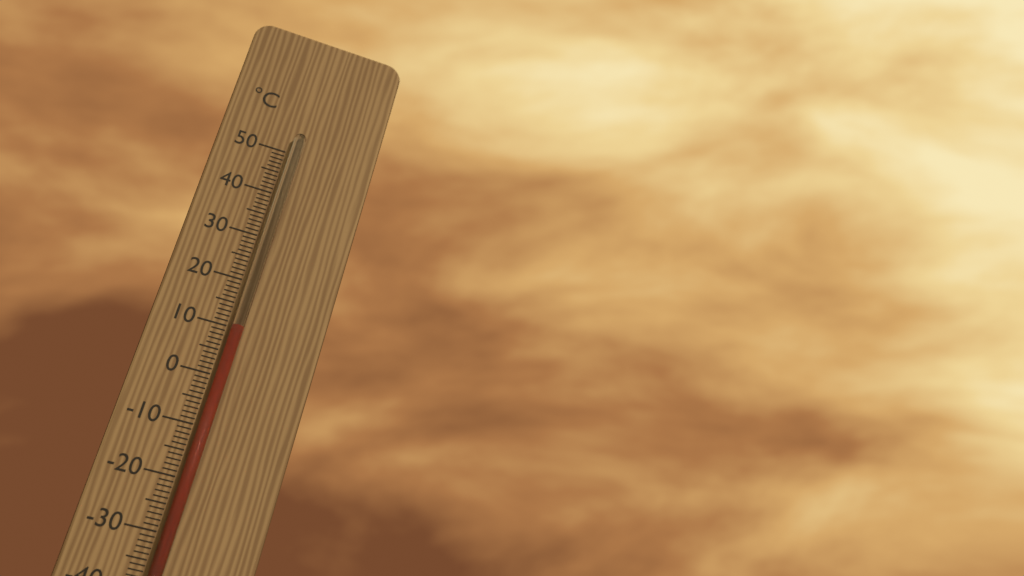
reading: 10 °C
